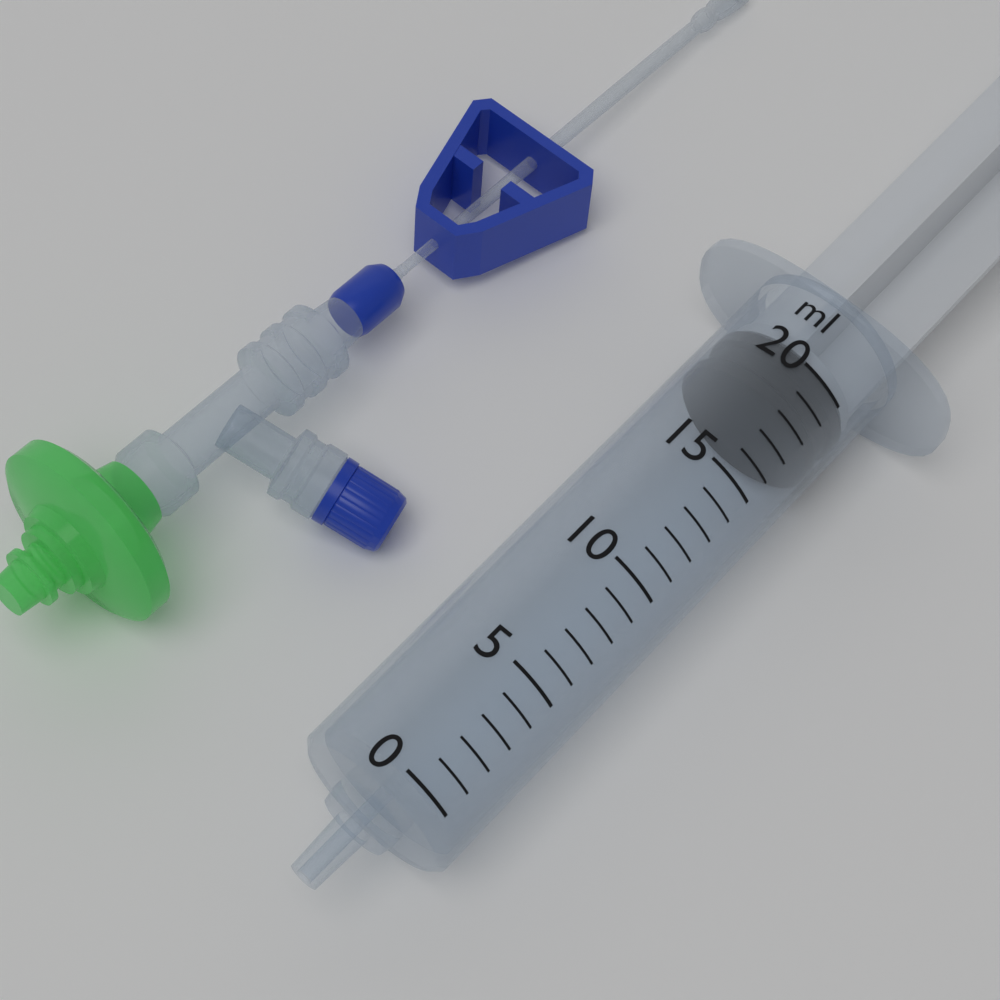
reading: 18 ml
